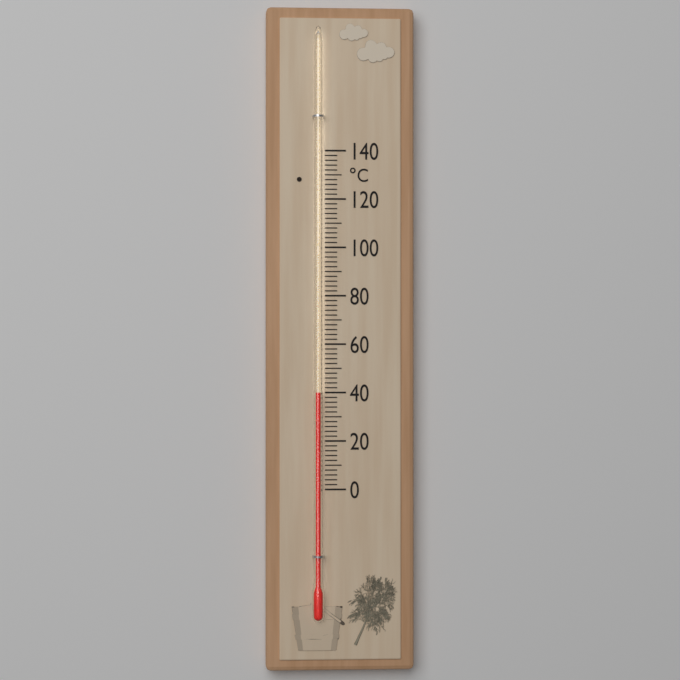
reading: 40 °C
